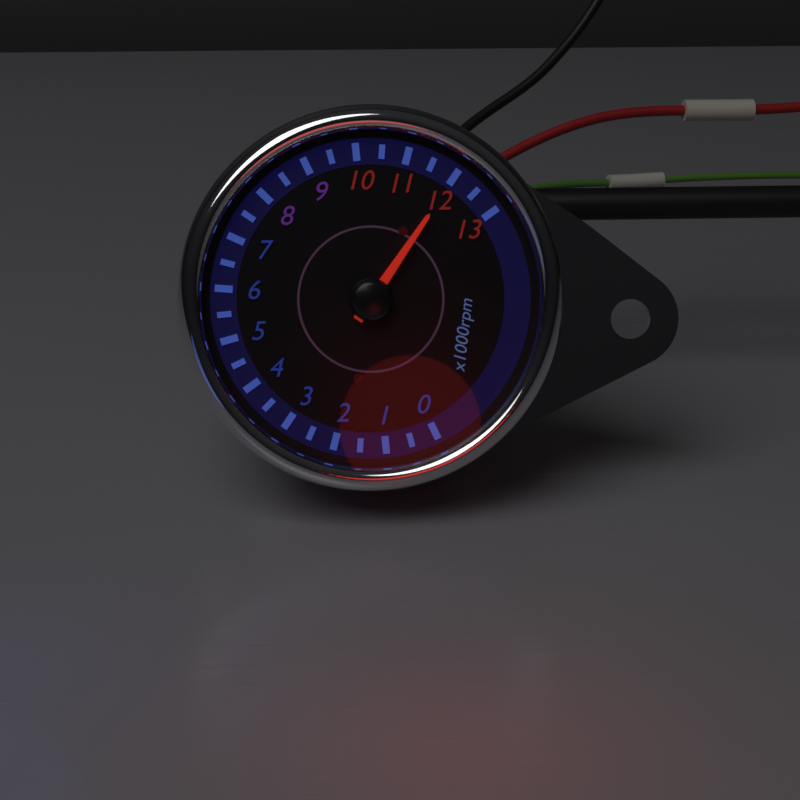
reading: 12000 rpm
